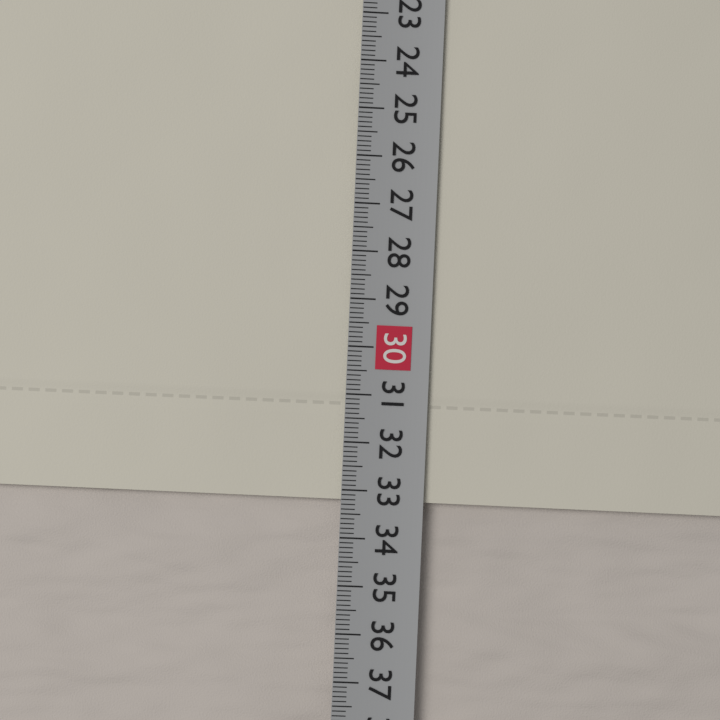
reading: 33.2 cm
